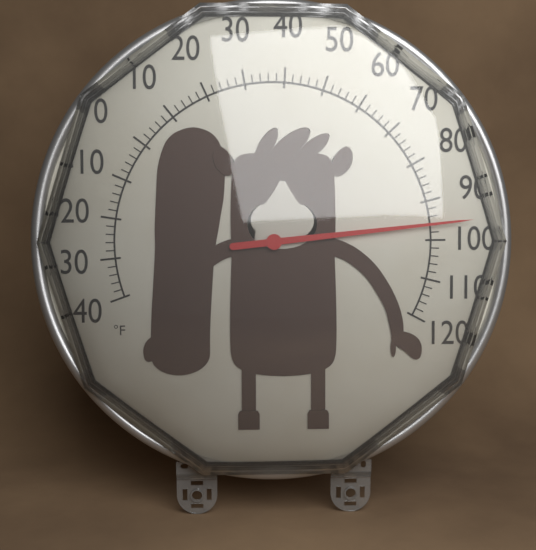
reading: 96 °F
